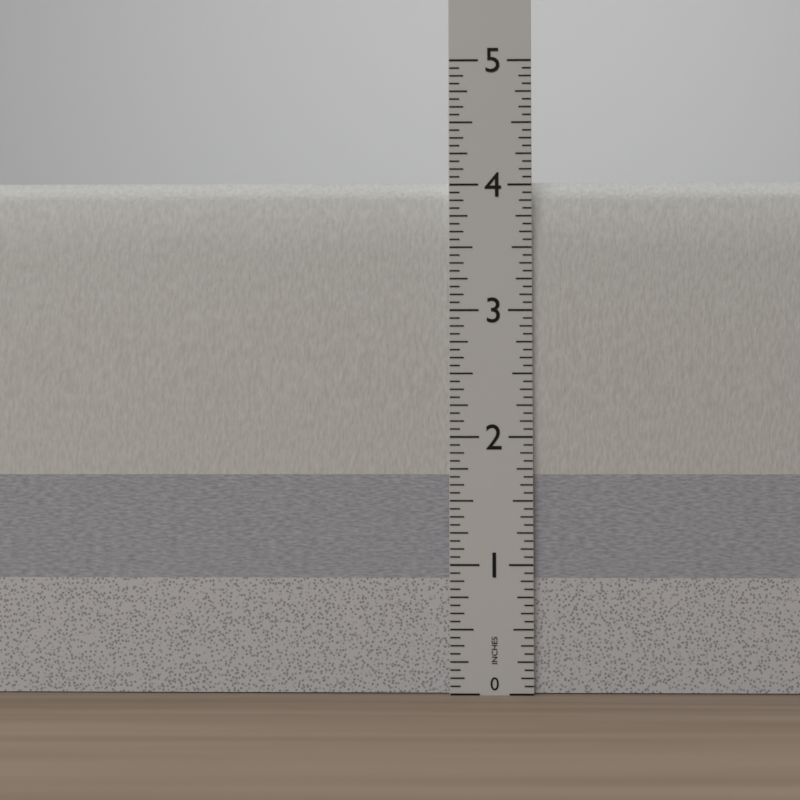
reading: 4.0625 in
